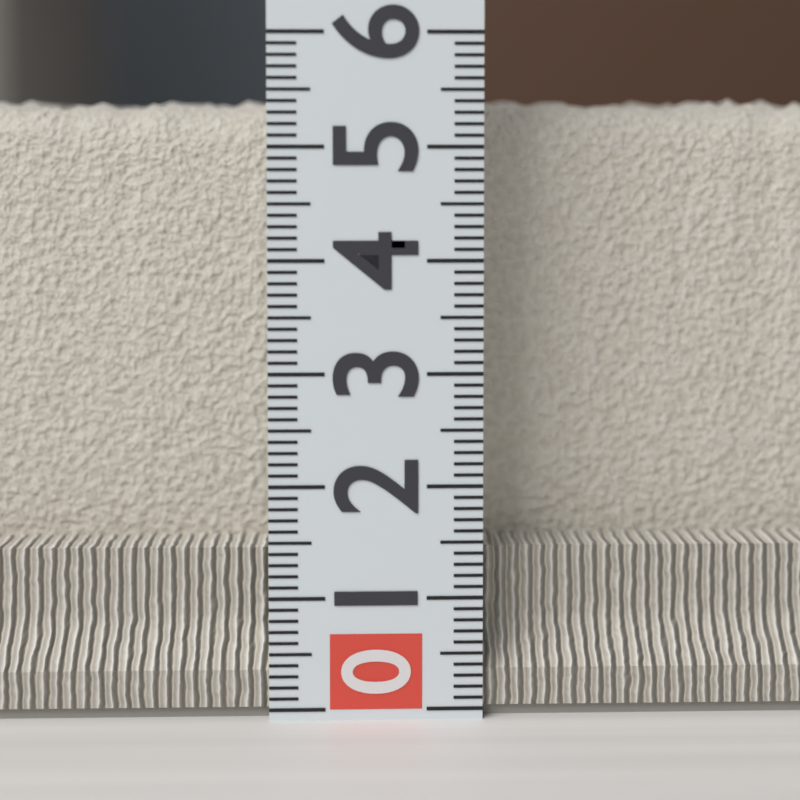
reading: 5.5 (no unit)
